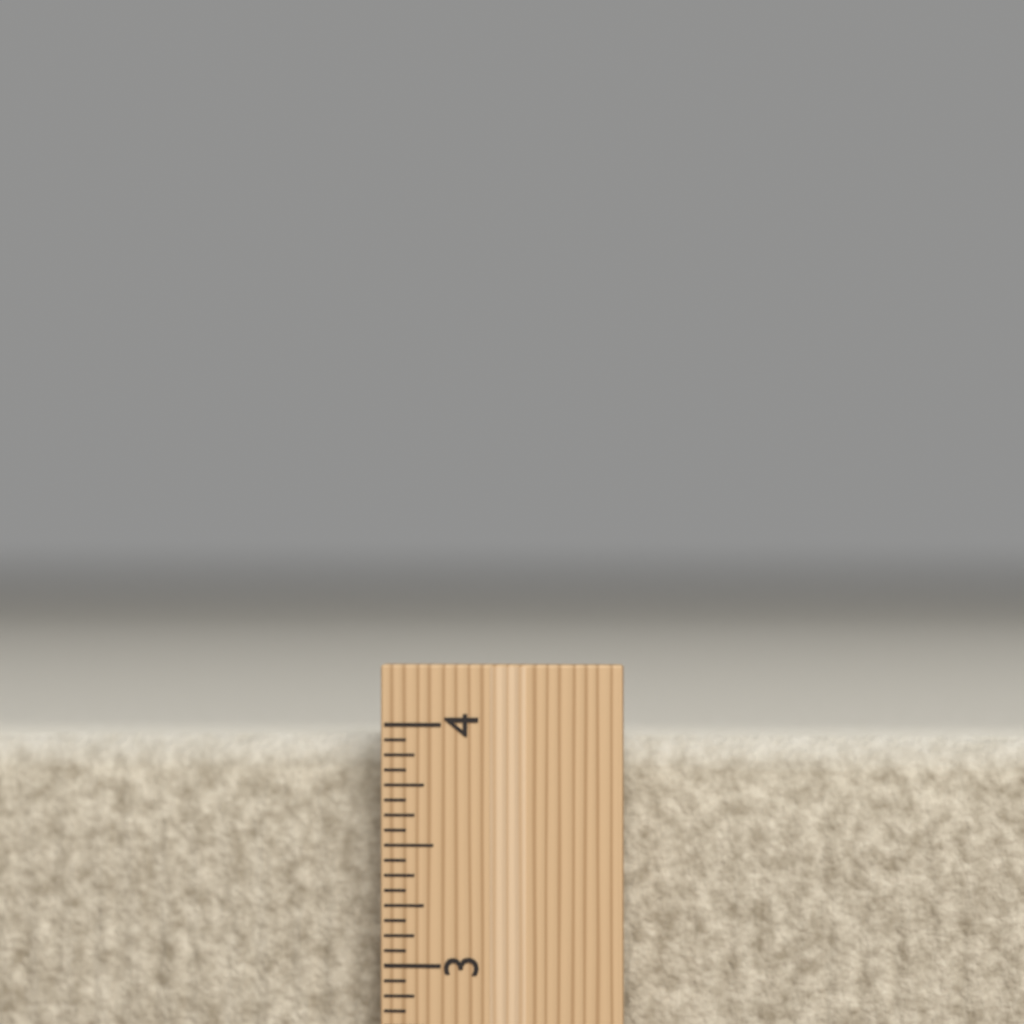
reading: 3.9375 inch
